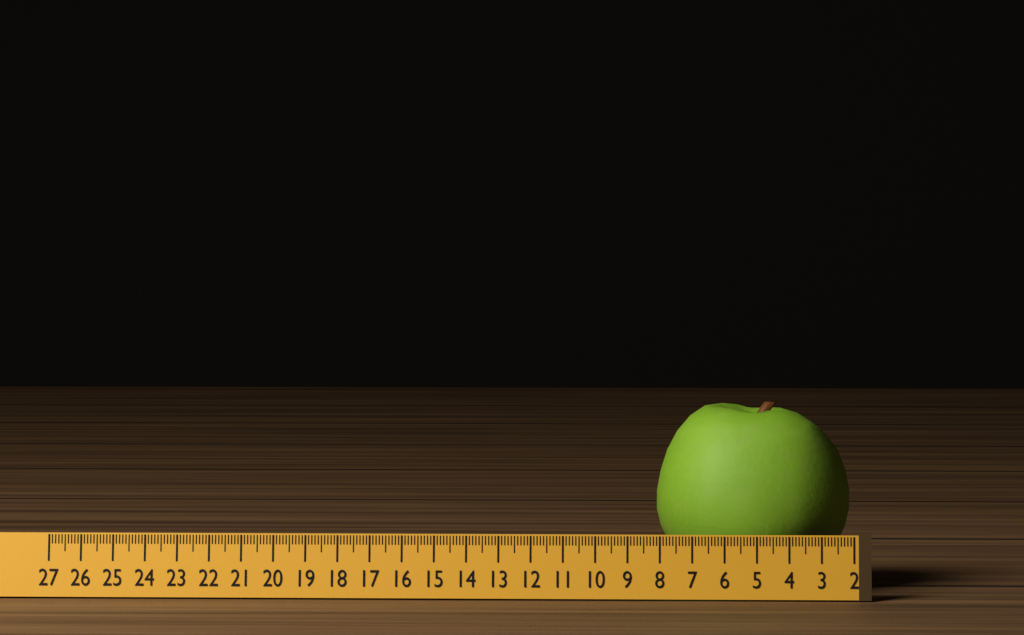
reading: 8.1 (no unit)
